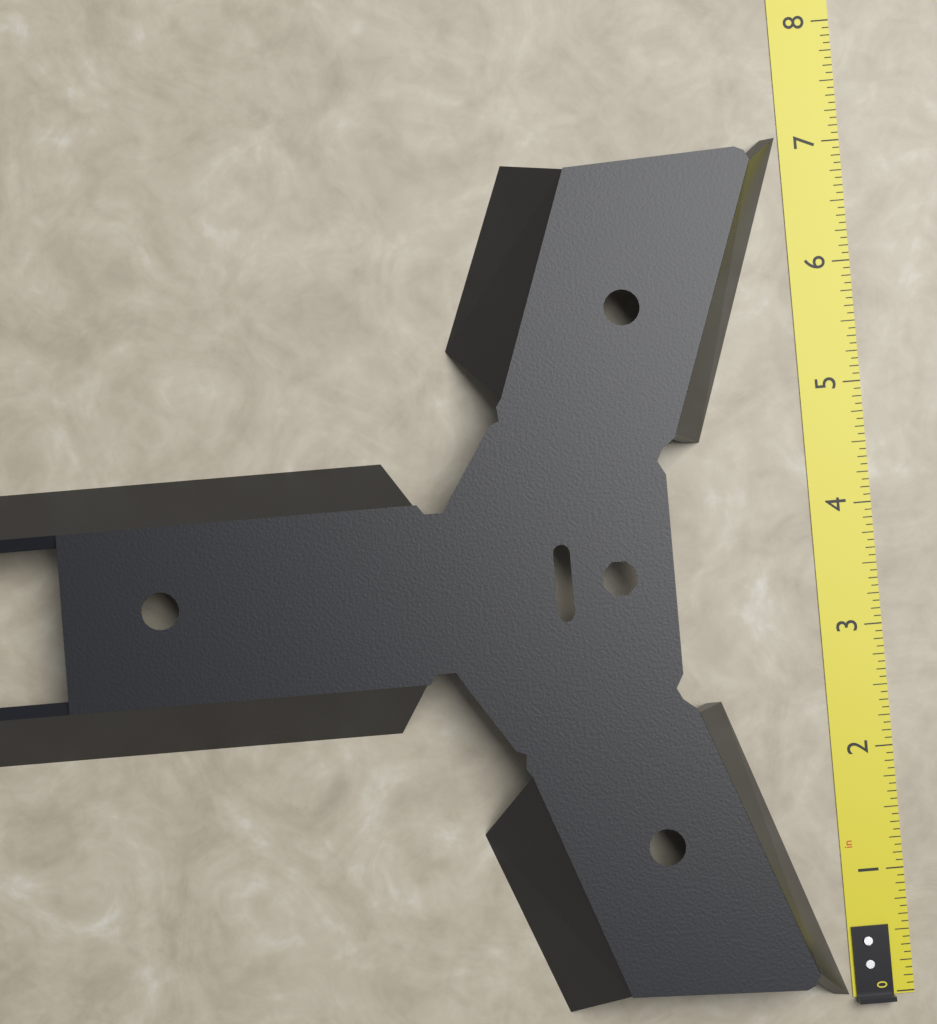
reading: 7.0625 in
